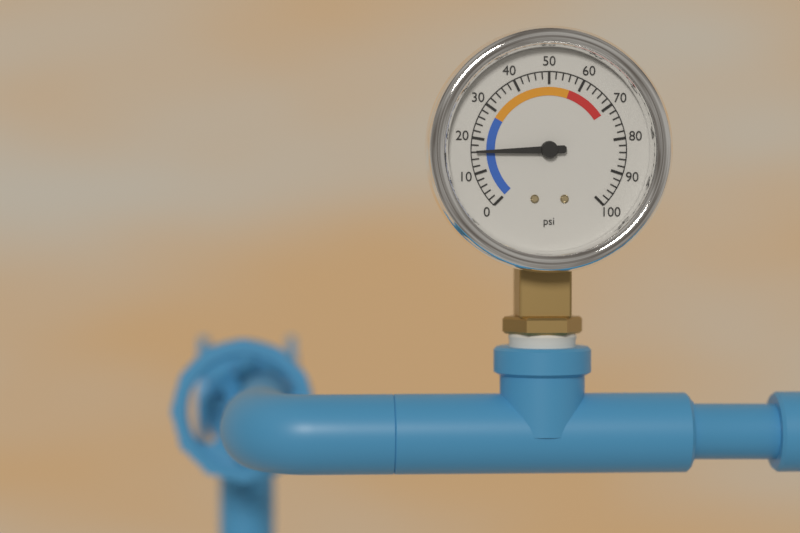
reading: 16 psi
